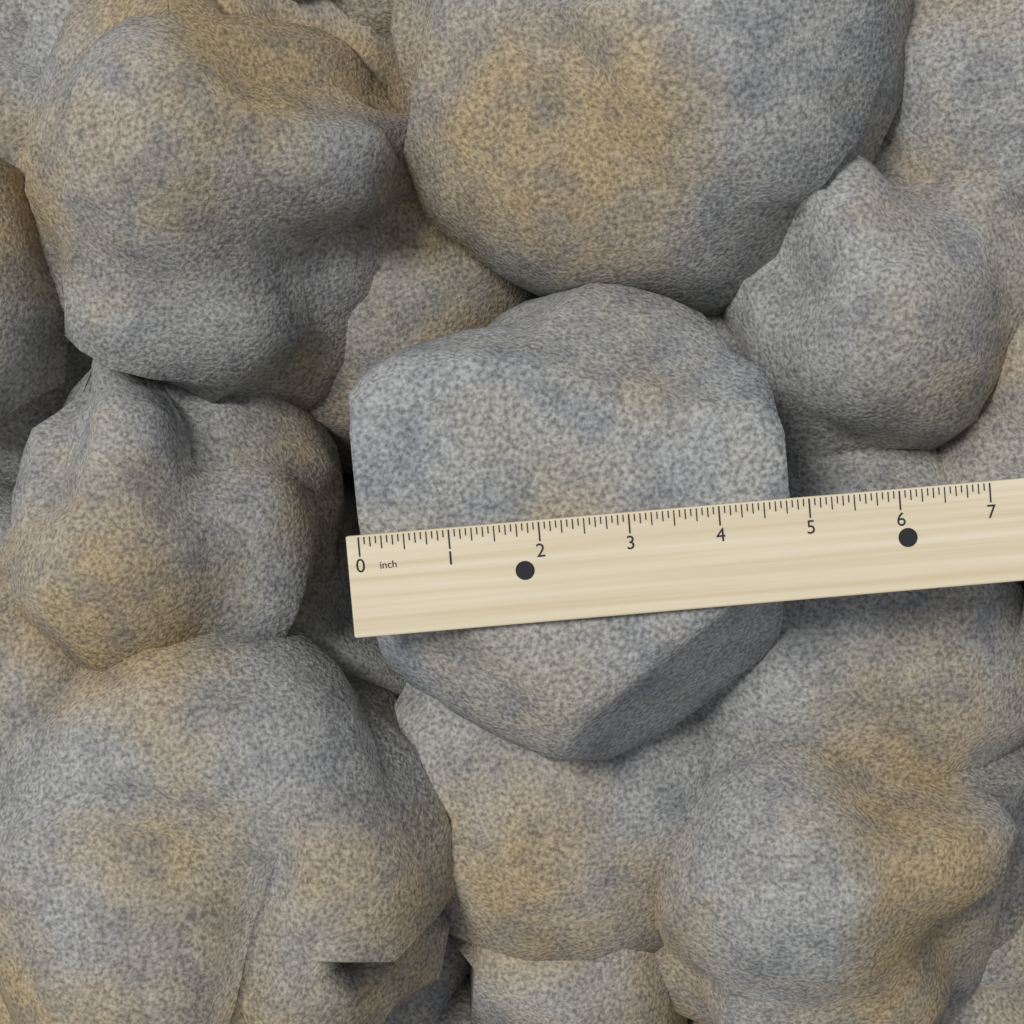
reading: 4.8125 inch
